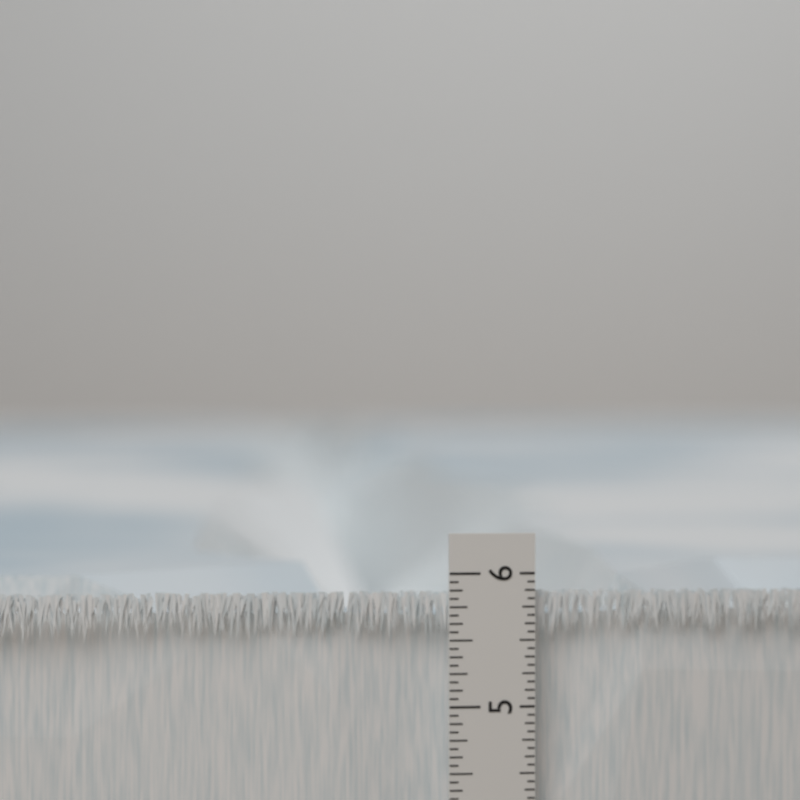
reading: 5.8750 in
